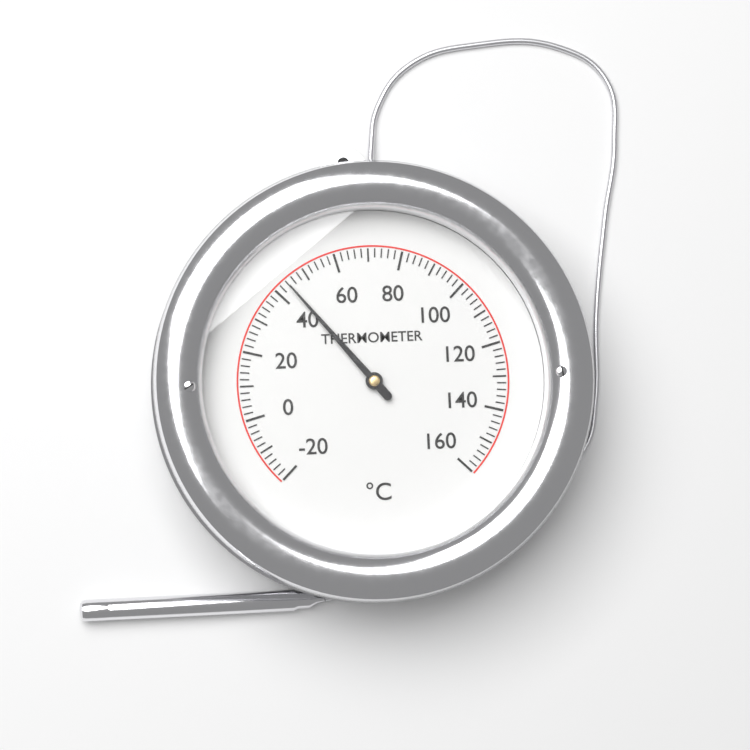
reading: 44 °C
